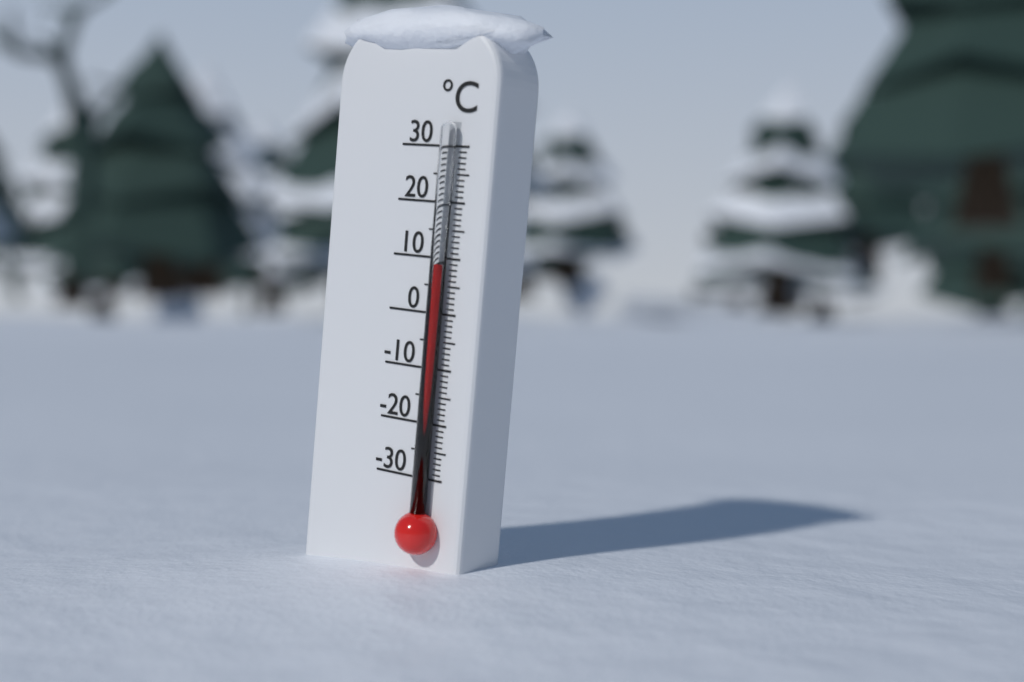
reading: 9 °C
